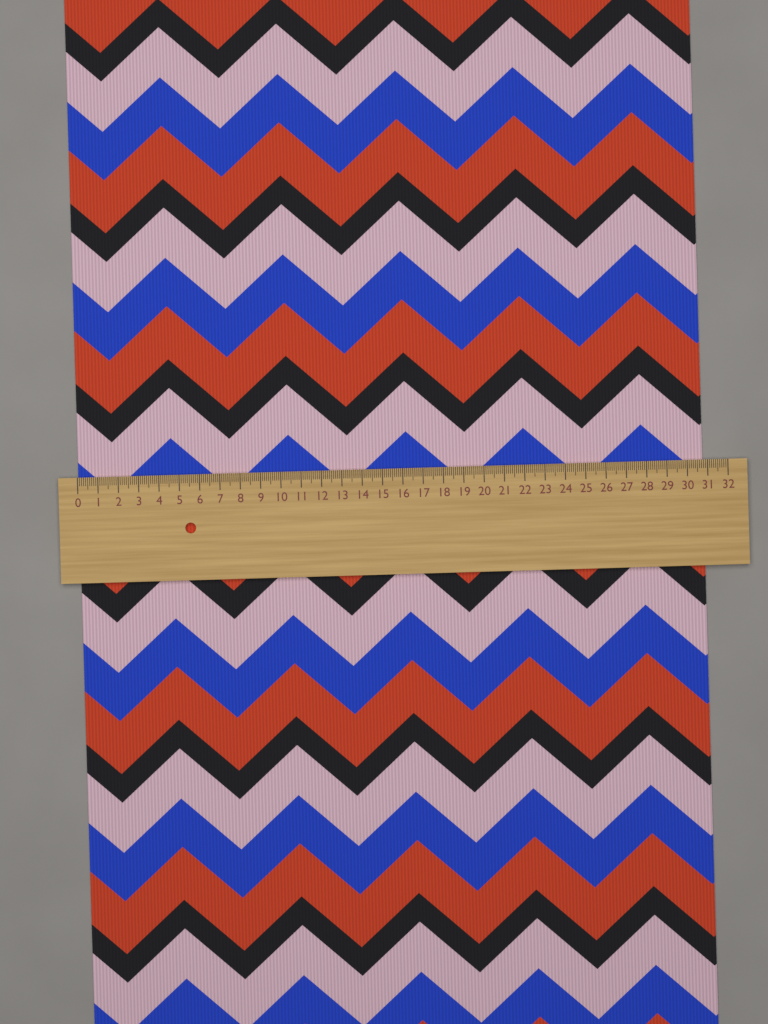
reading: 30.8 (no unit)
